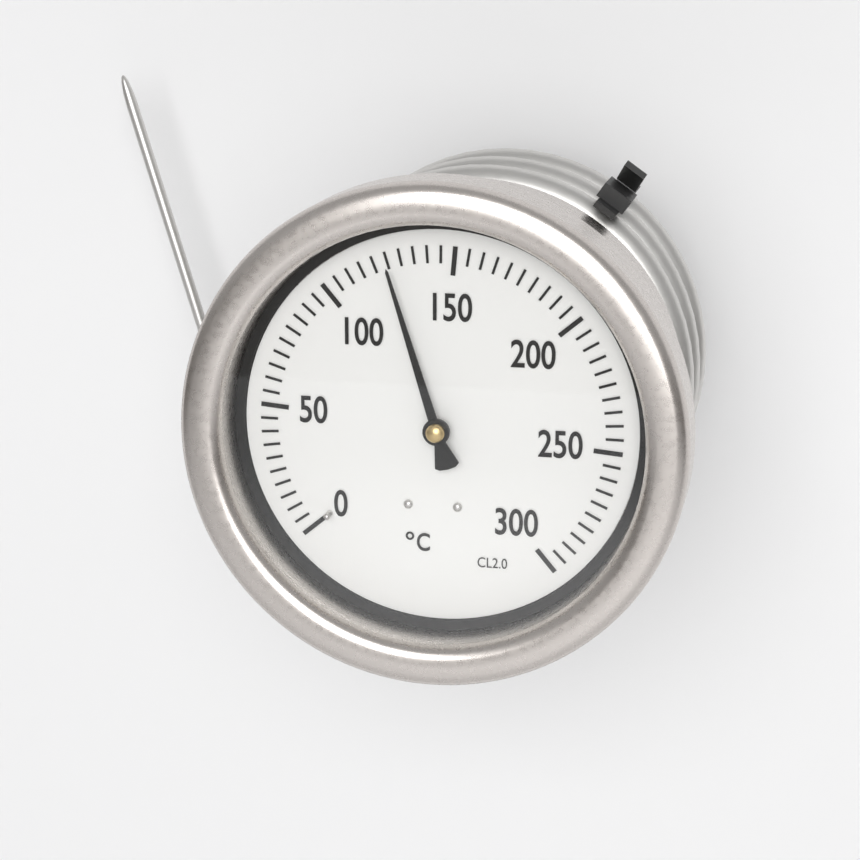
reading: 125 °C
